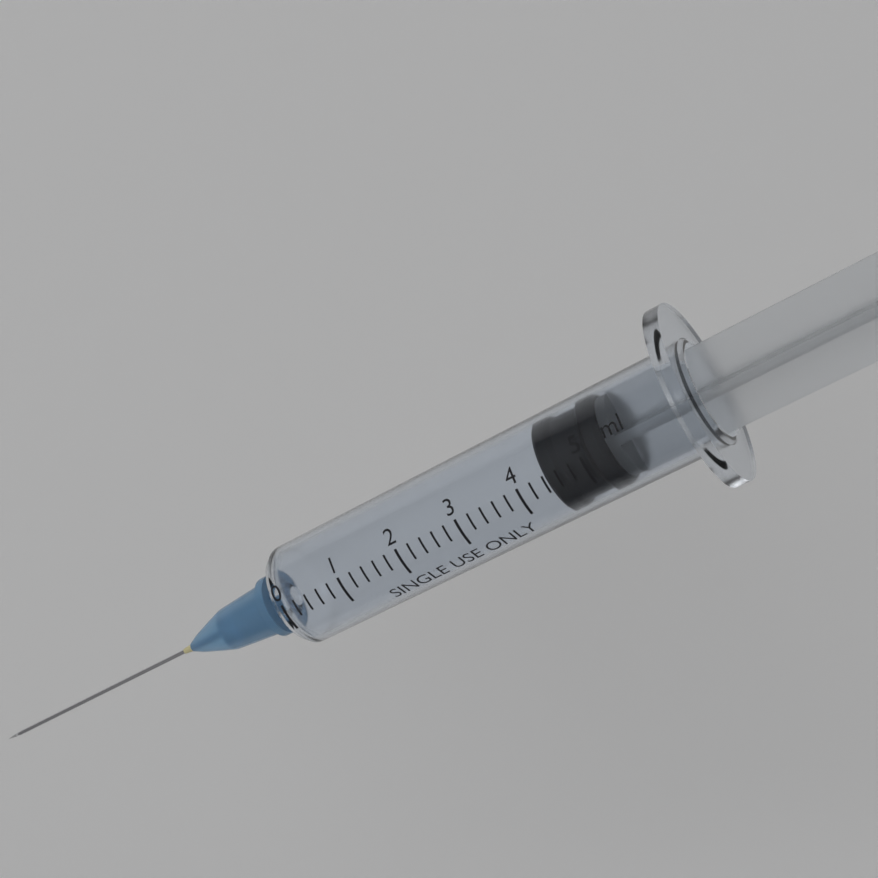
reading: 4.4 ml
